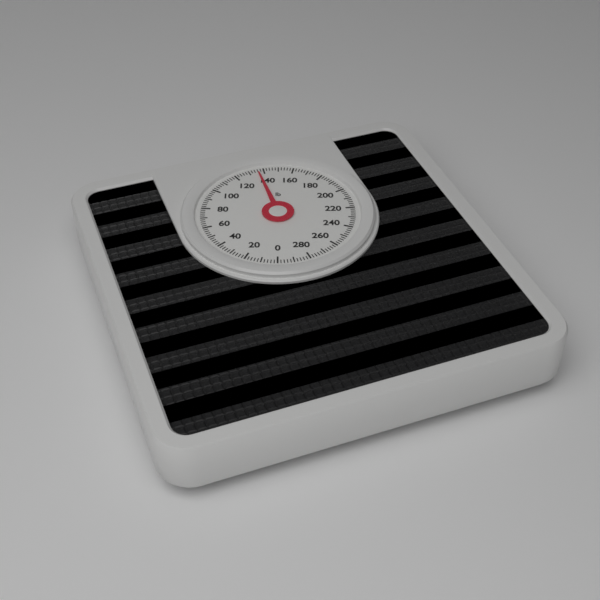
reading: 136 lb
